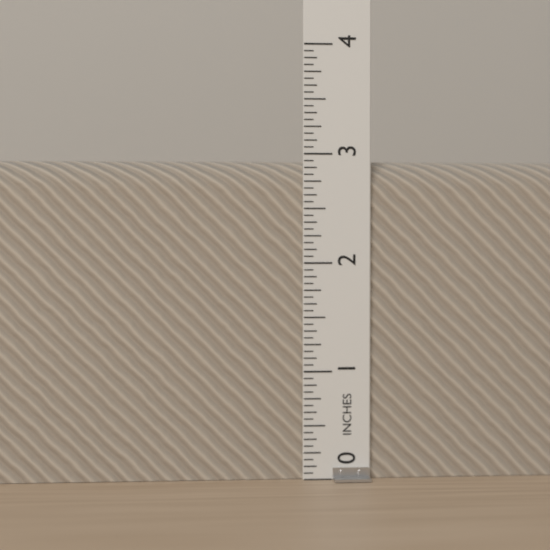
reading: 2.9375 in
